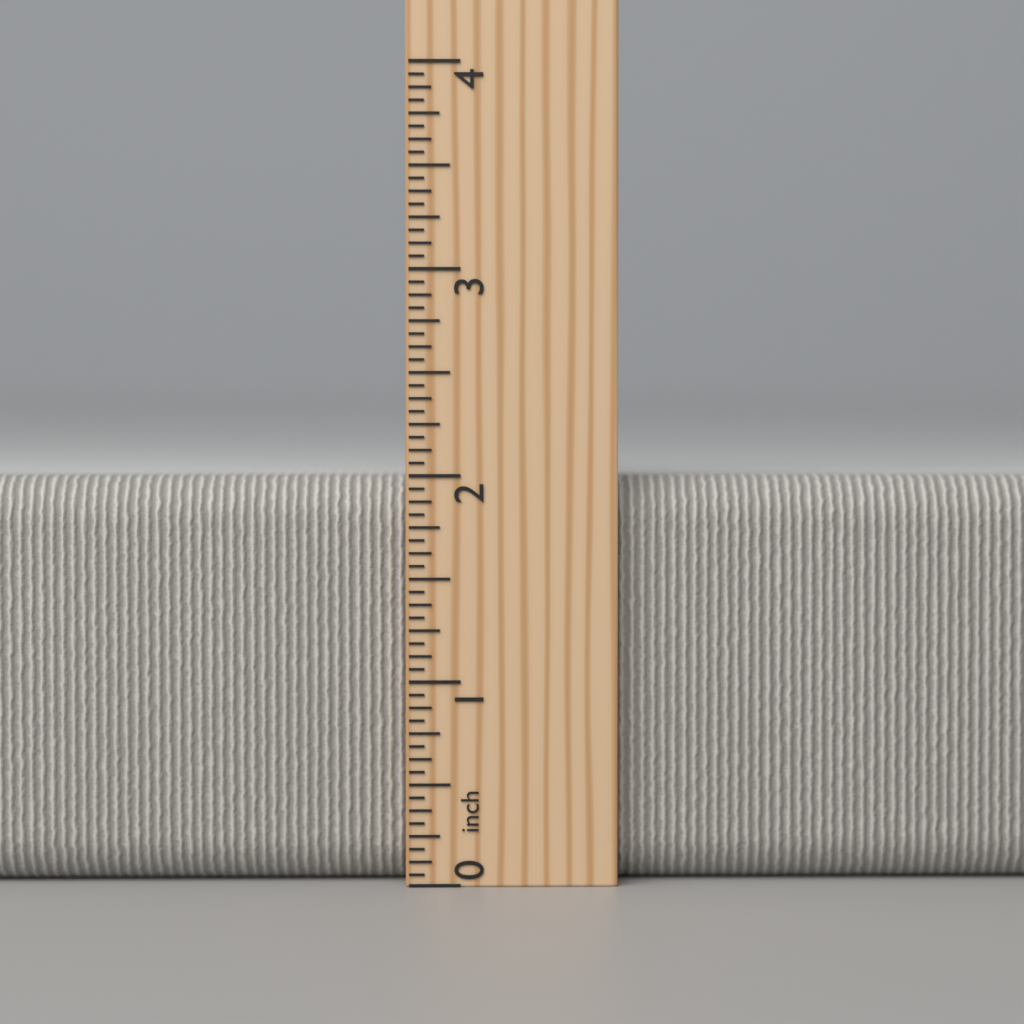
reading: 2.0000 inch
